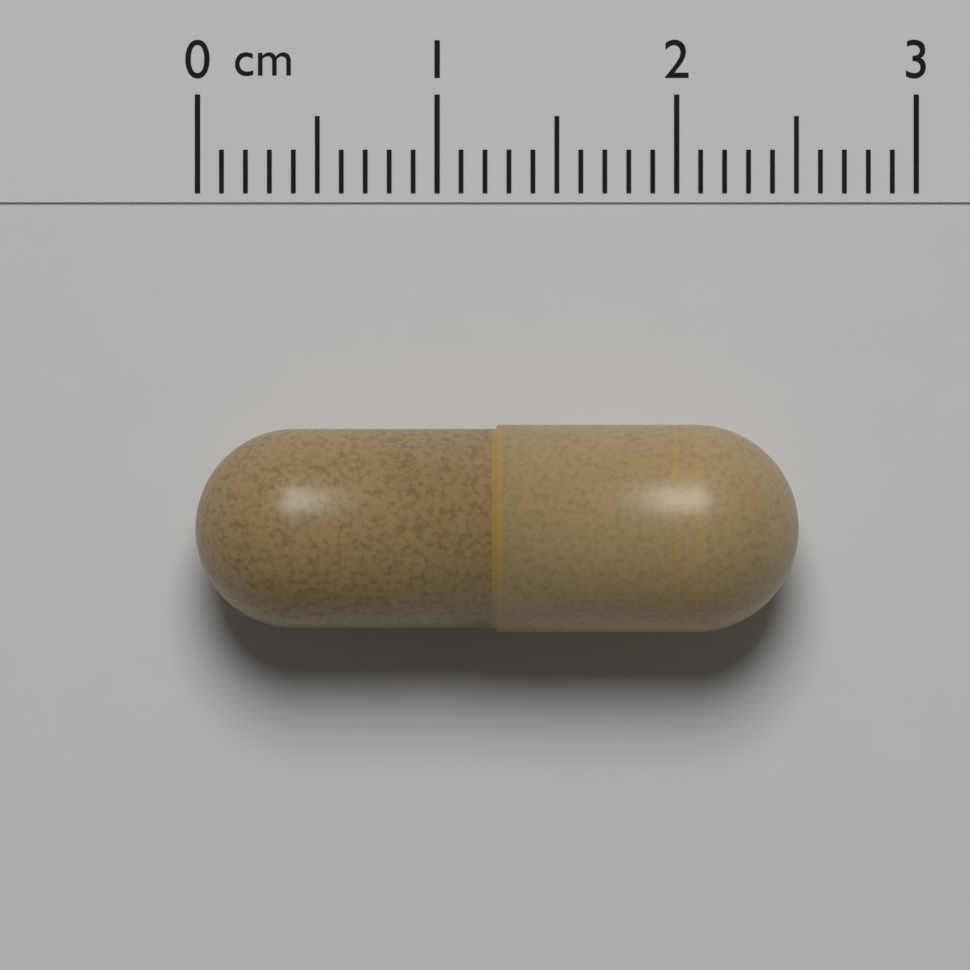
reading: 2.5 cm
